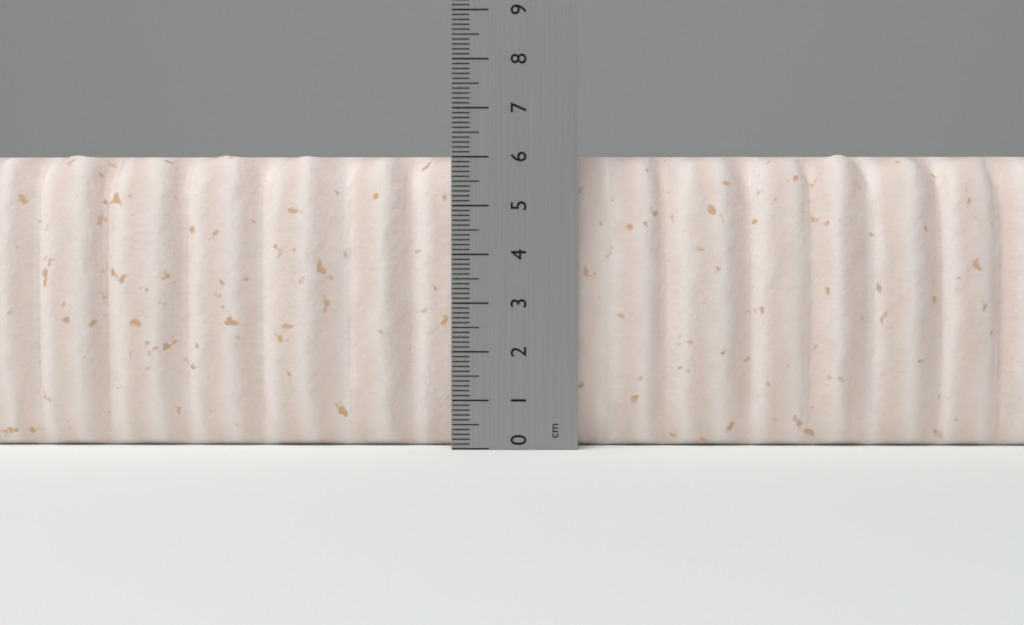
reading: 6.1 cm
